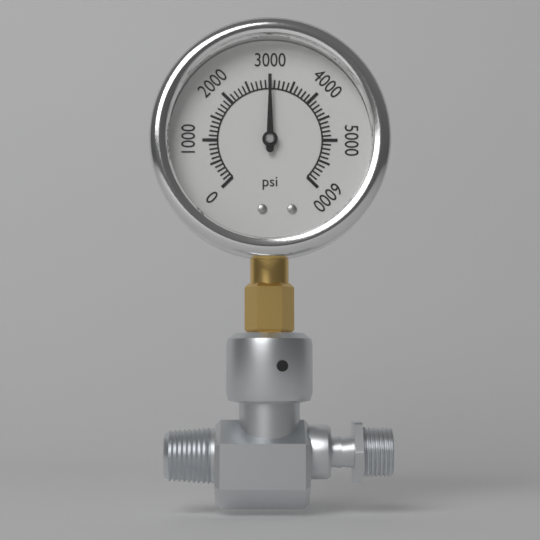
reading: 3000 psi
